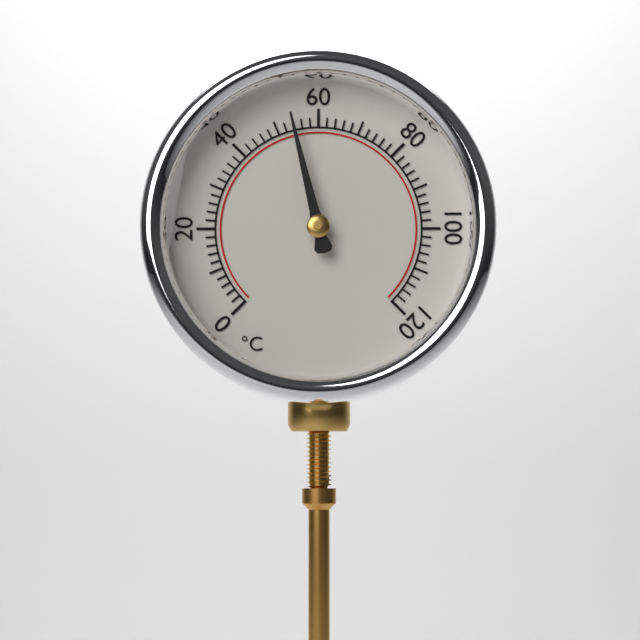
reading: 54 °C
